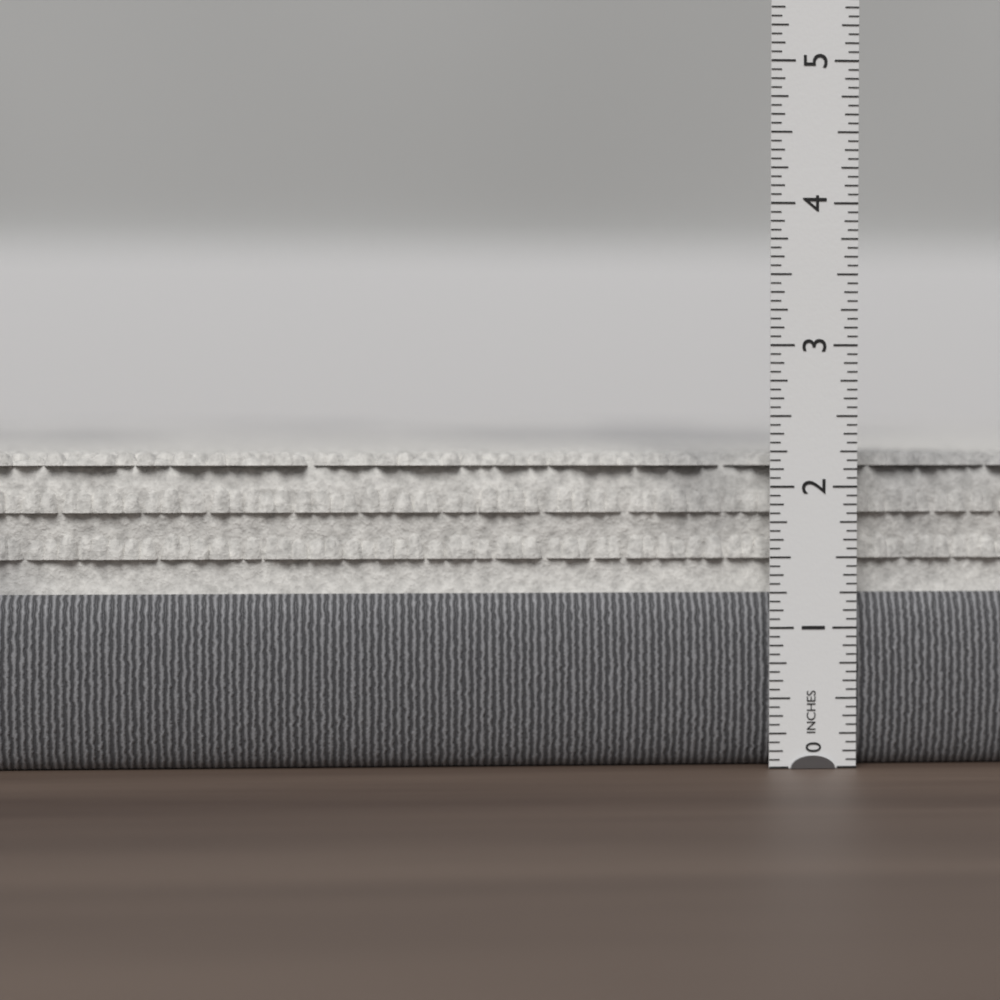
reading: 2.2500 in
